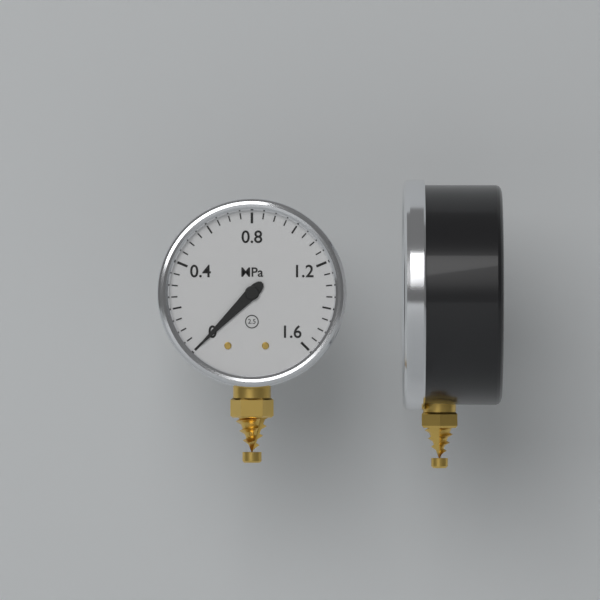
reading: 0.00 MPa
